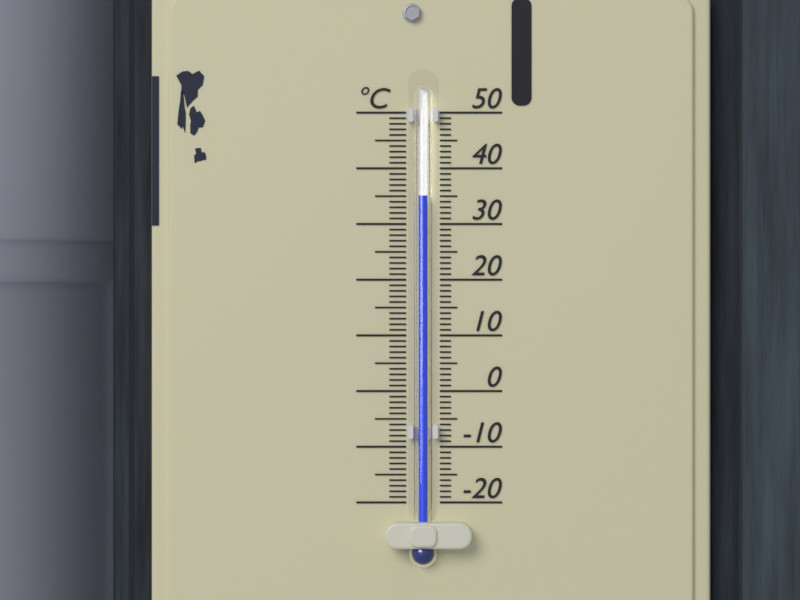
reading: 35 °C
